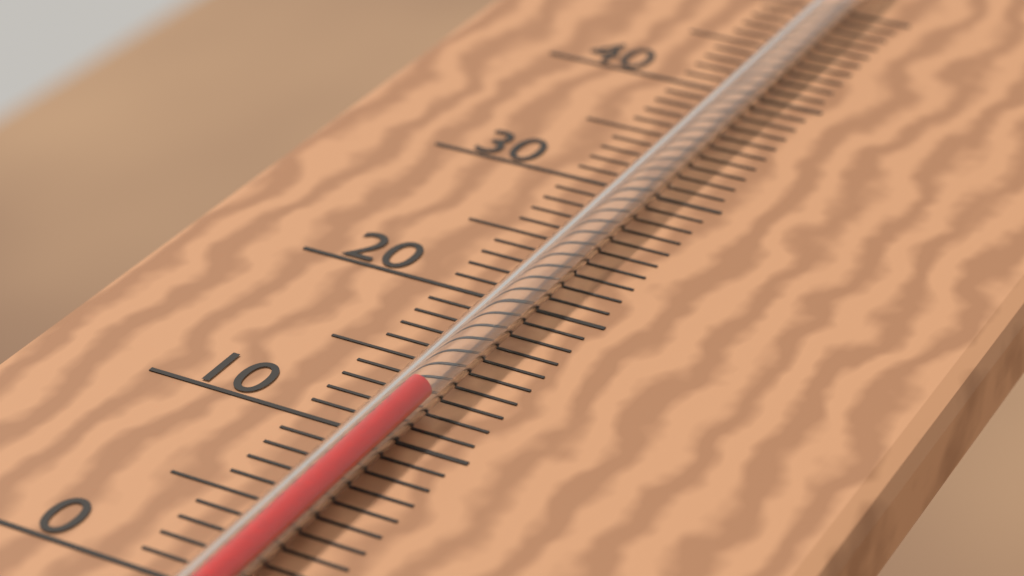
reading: 12 °C
